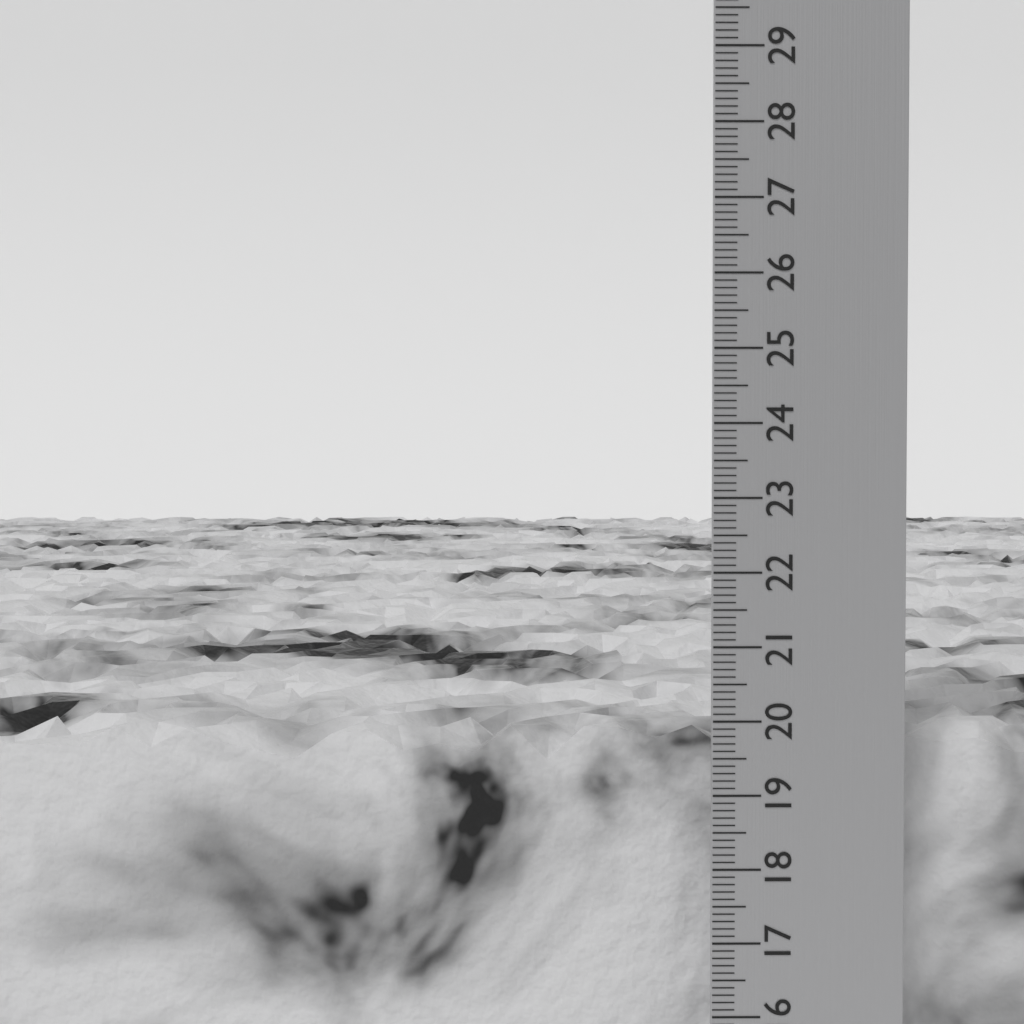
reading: 19.8 cm
